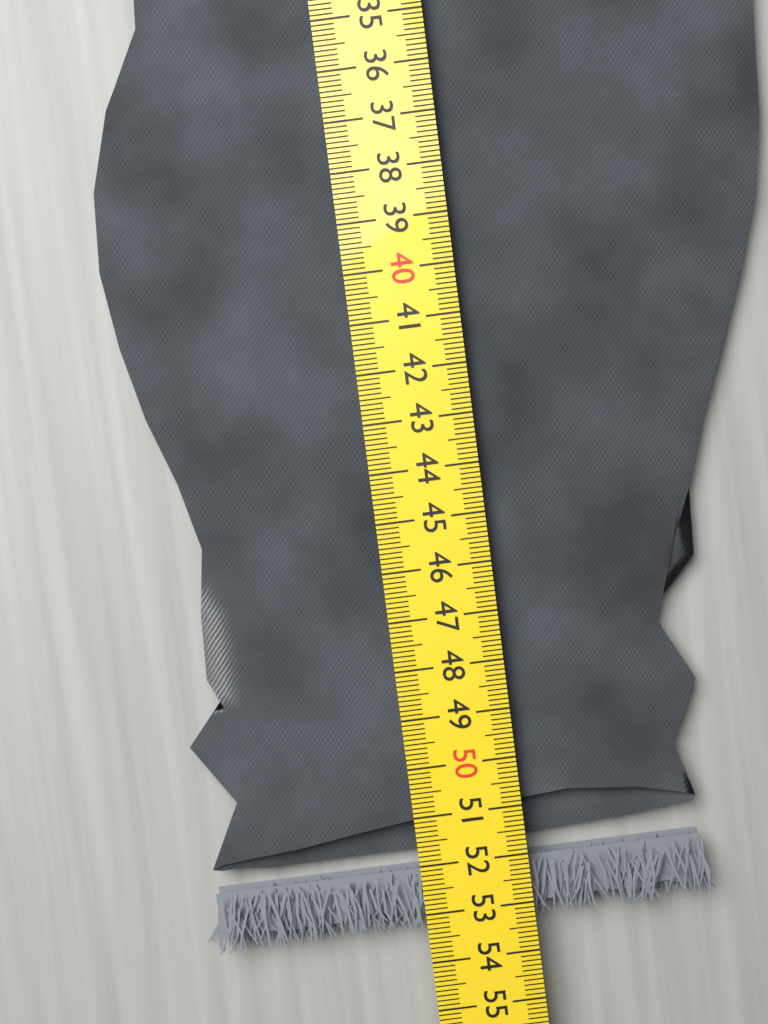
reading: 53.4 cm
